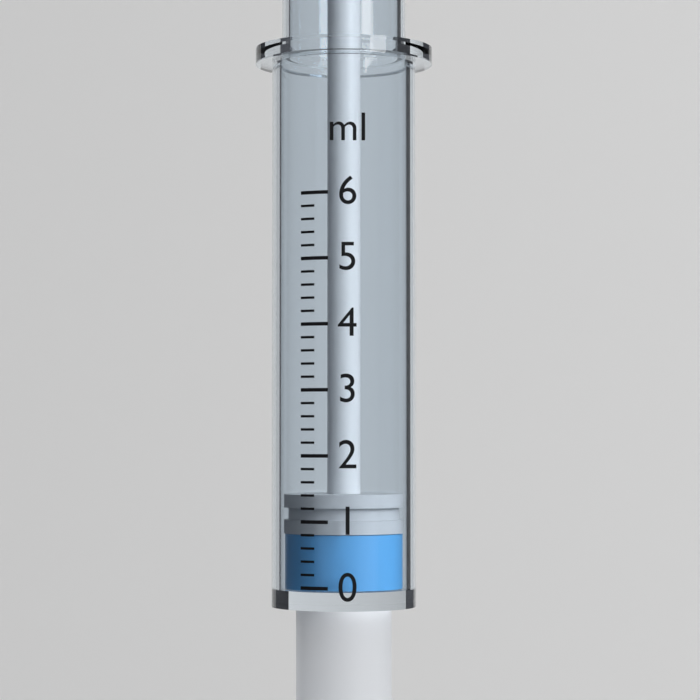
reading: 0.8 ml
